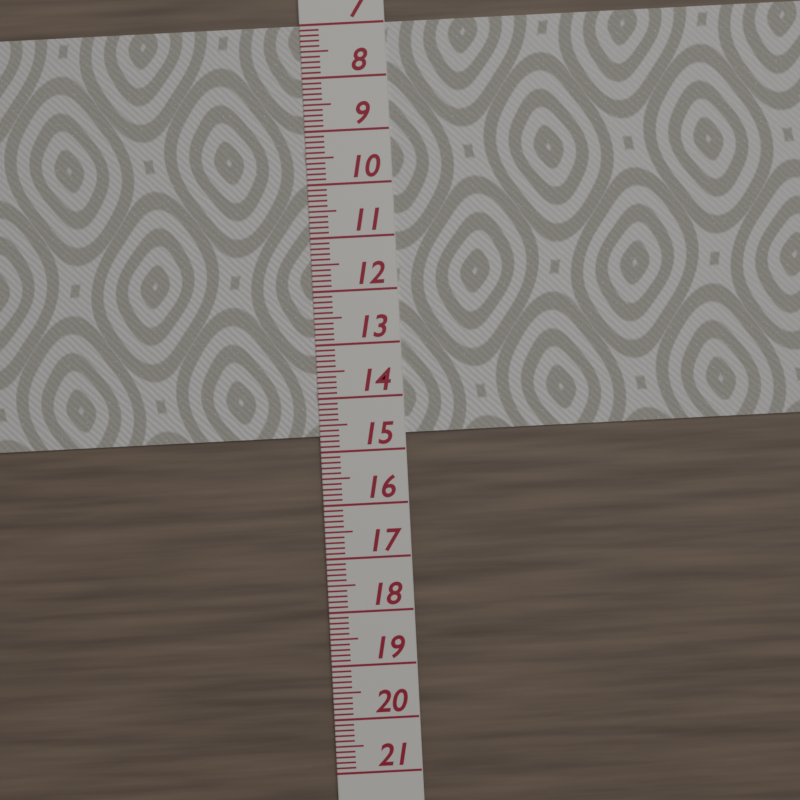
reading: 14.7 (no unit)
